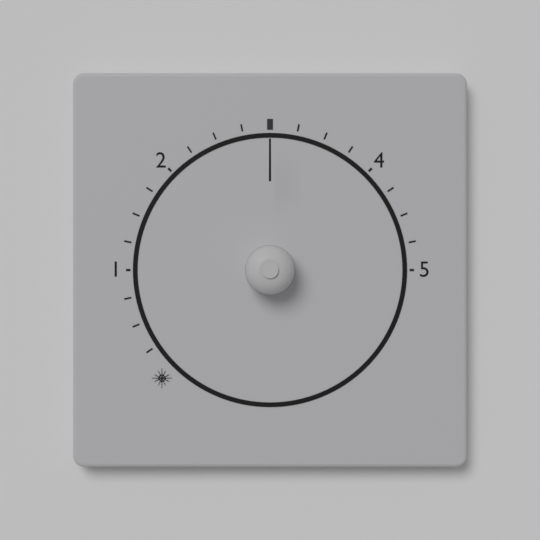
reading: 3.00 (no unit)
